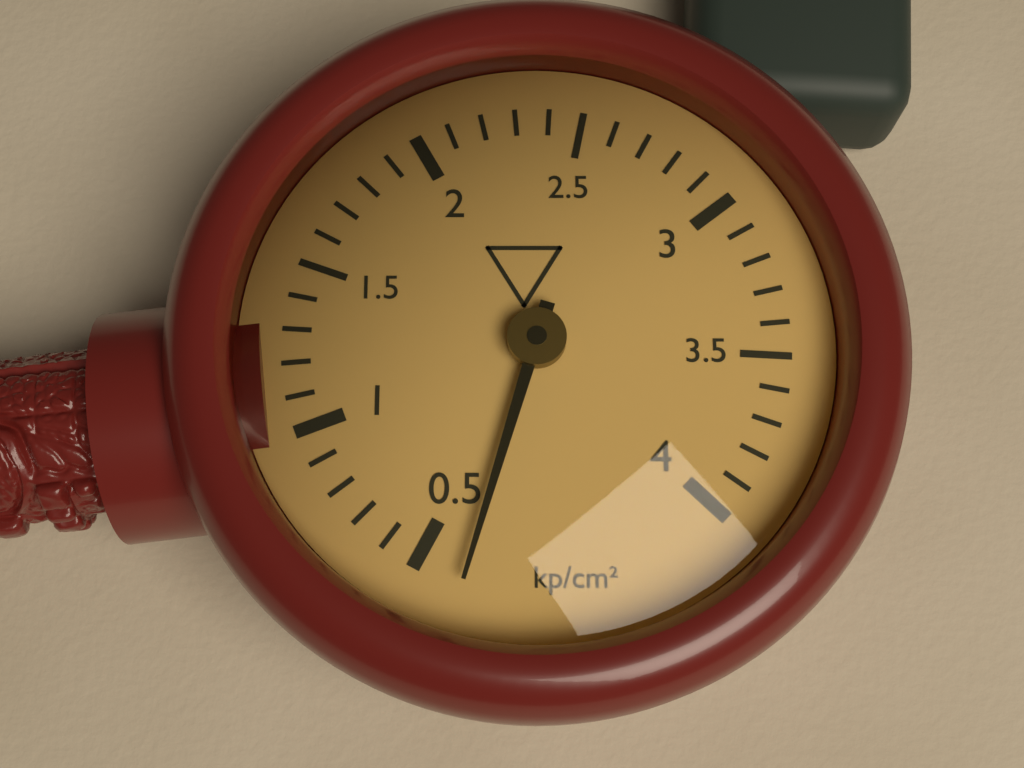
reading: 0.36 kp/cm²
